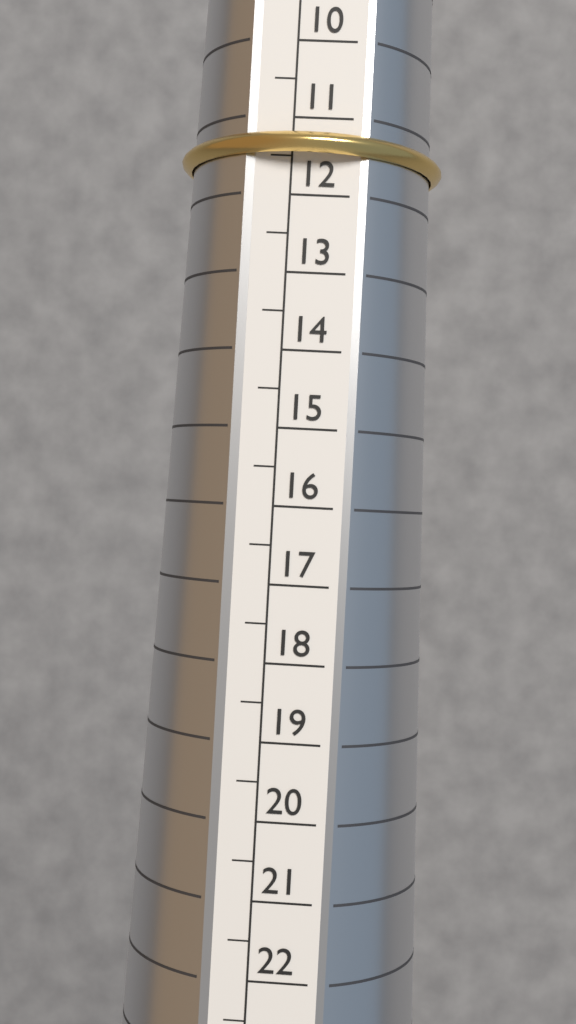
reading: 11.5 (no unit)
